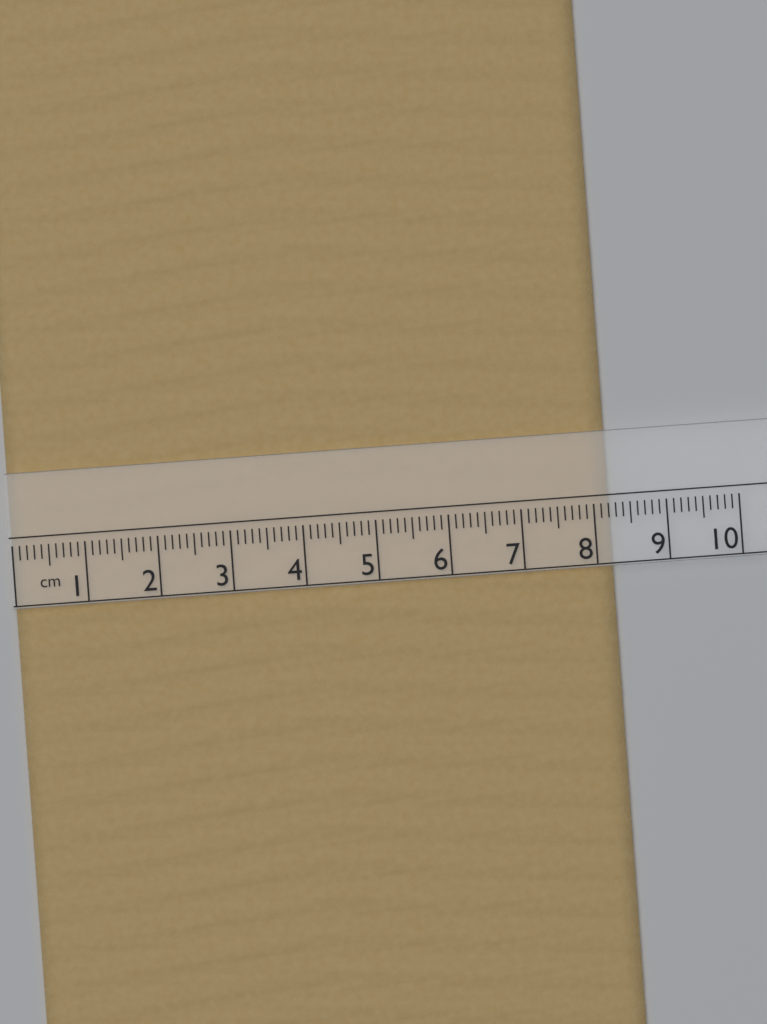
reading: 8.2 cm
